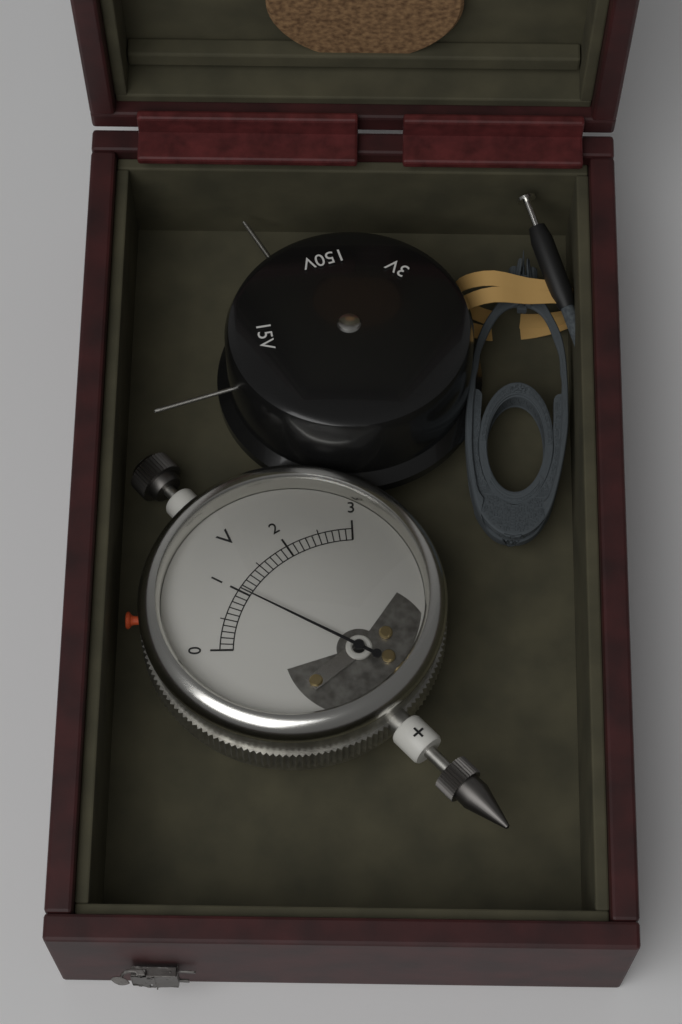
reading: 1.0 V
